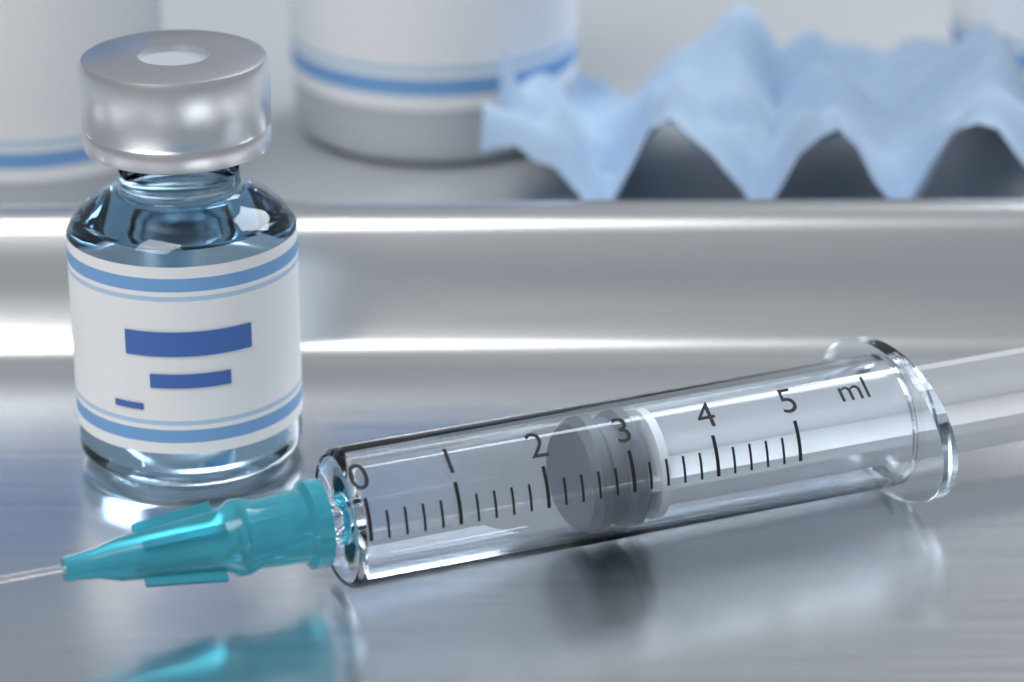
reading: 2.6 ml
